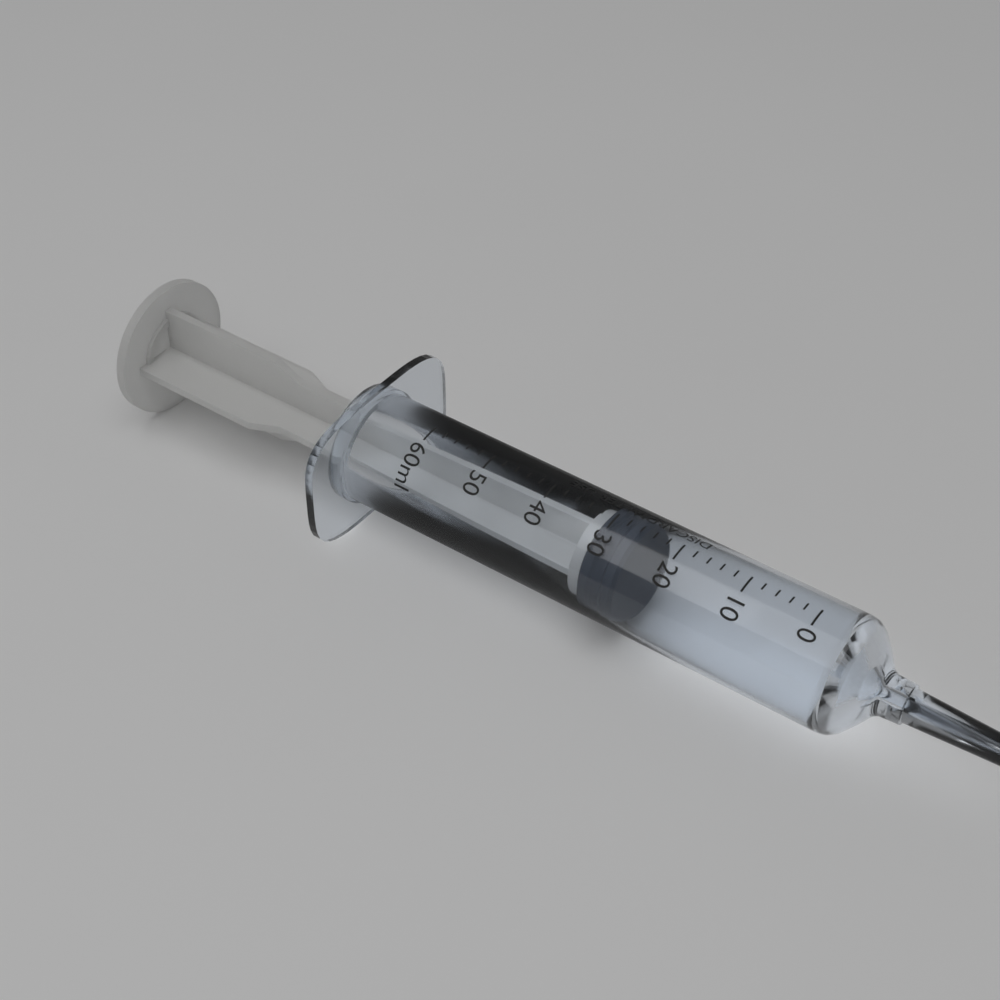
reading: 26 ml
